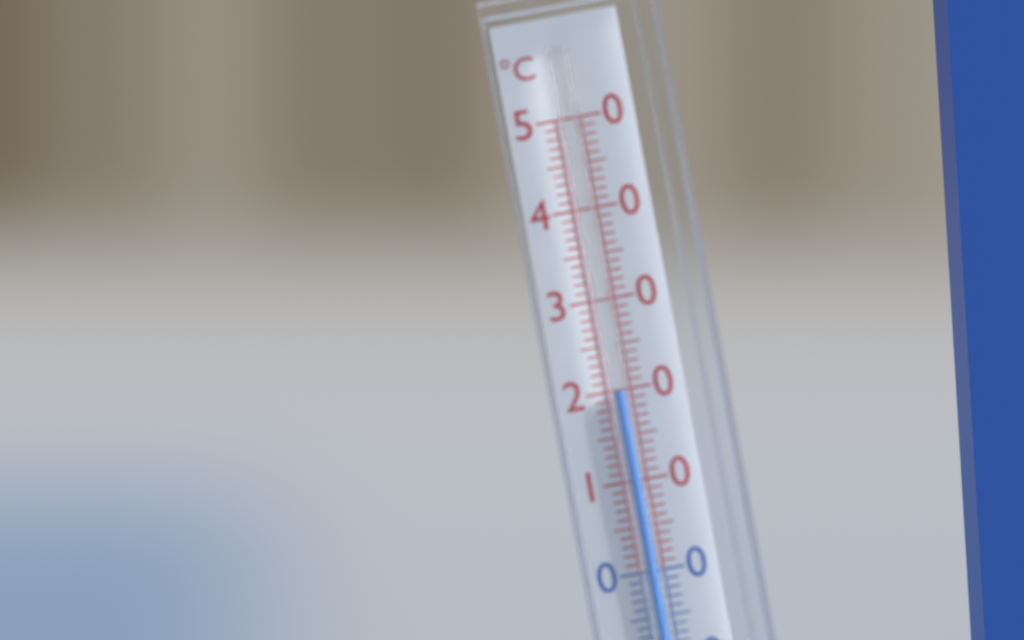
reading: 20 °C
